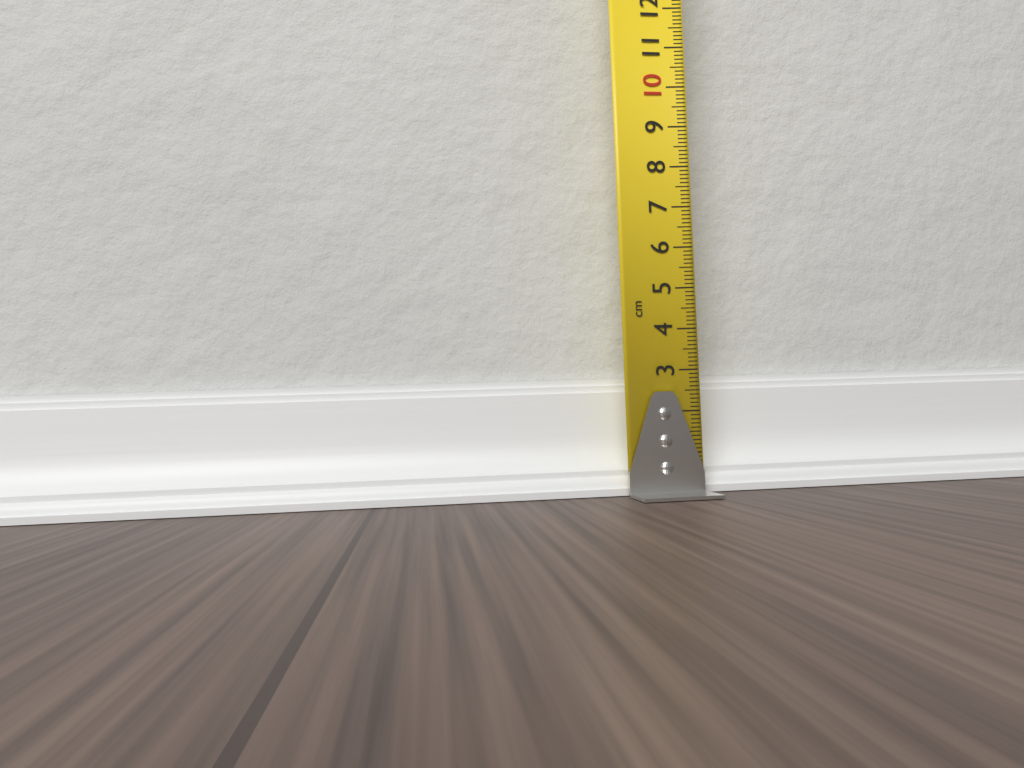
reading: 2.9 cm
